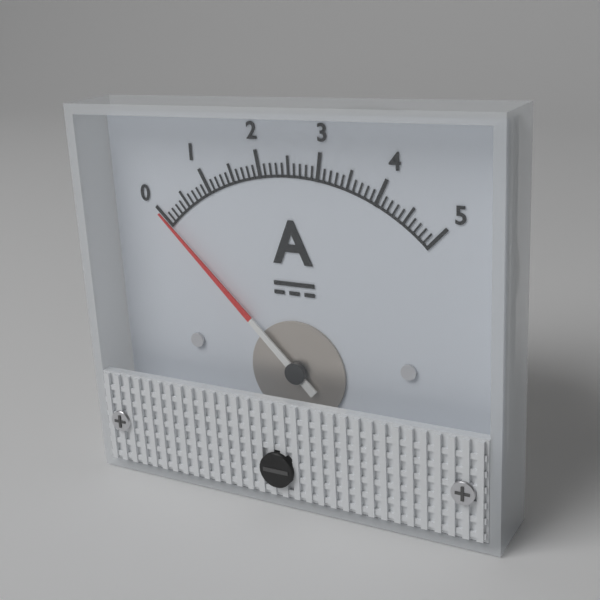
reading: 0.0 A
